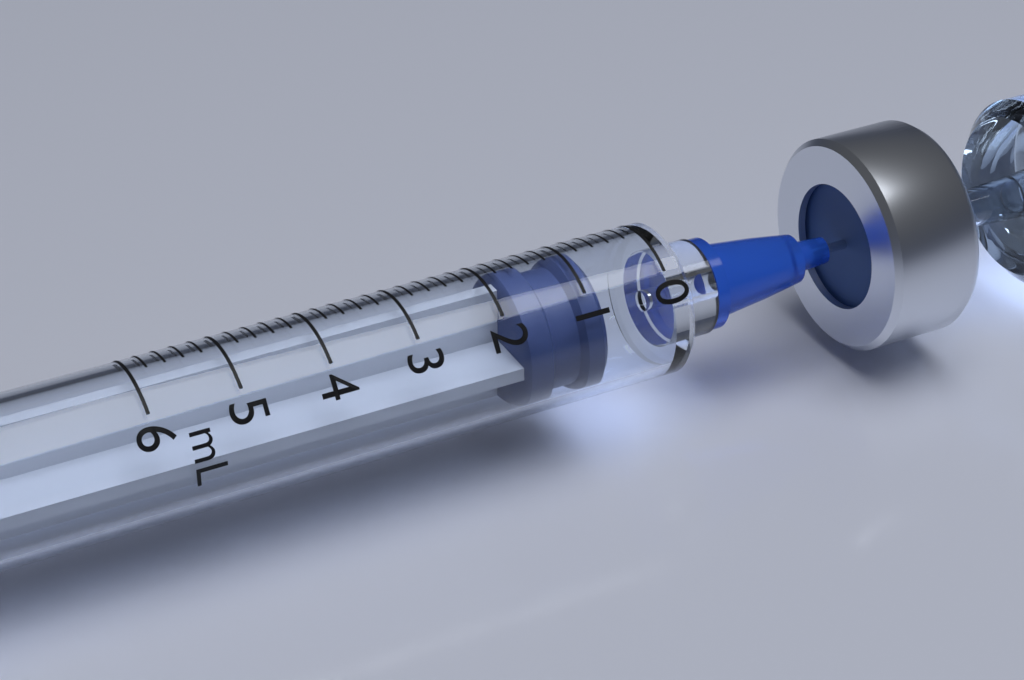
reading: 0.8 mL
